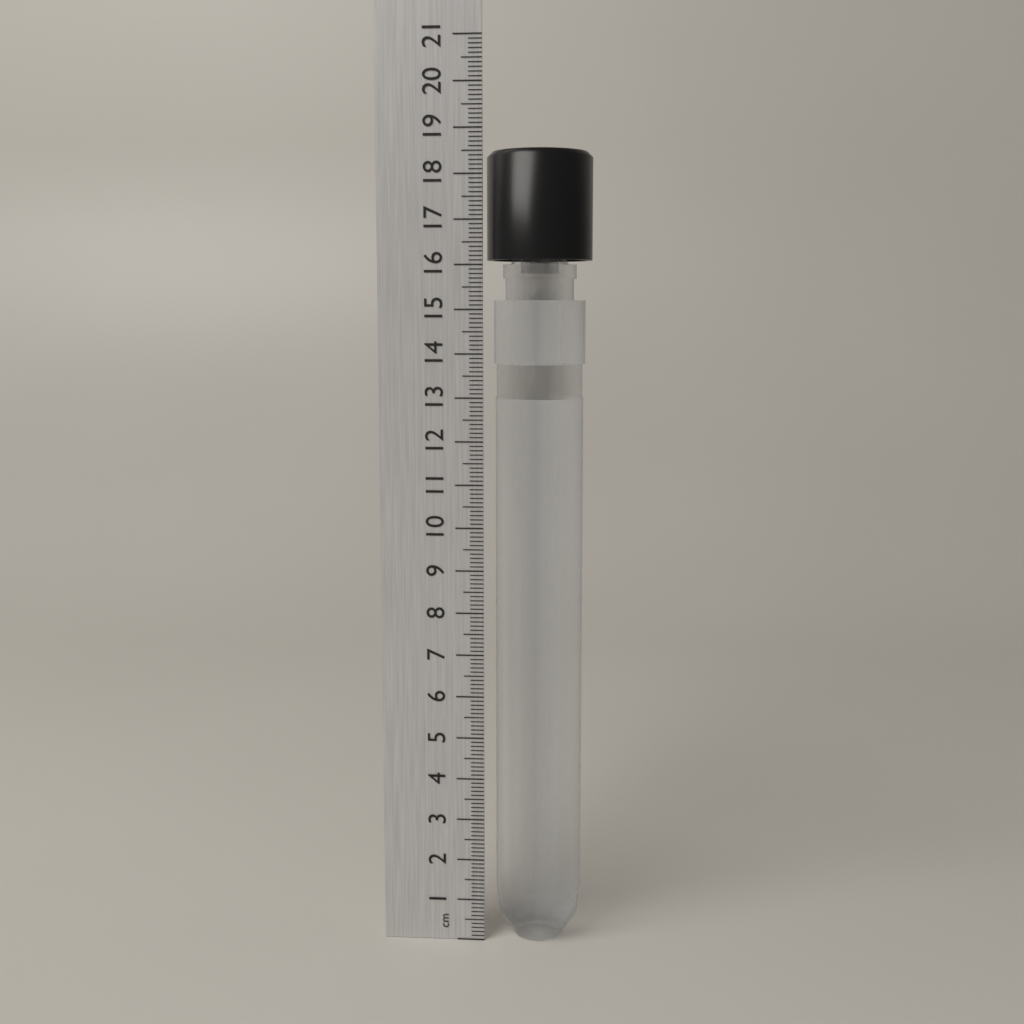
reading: 18.5 cm
